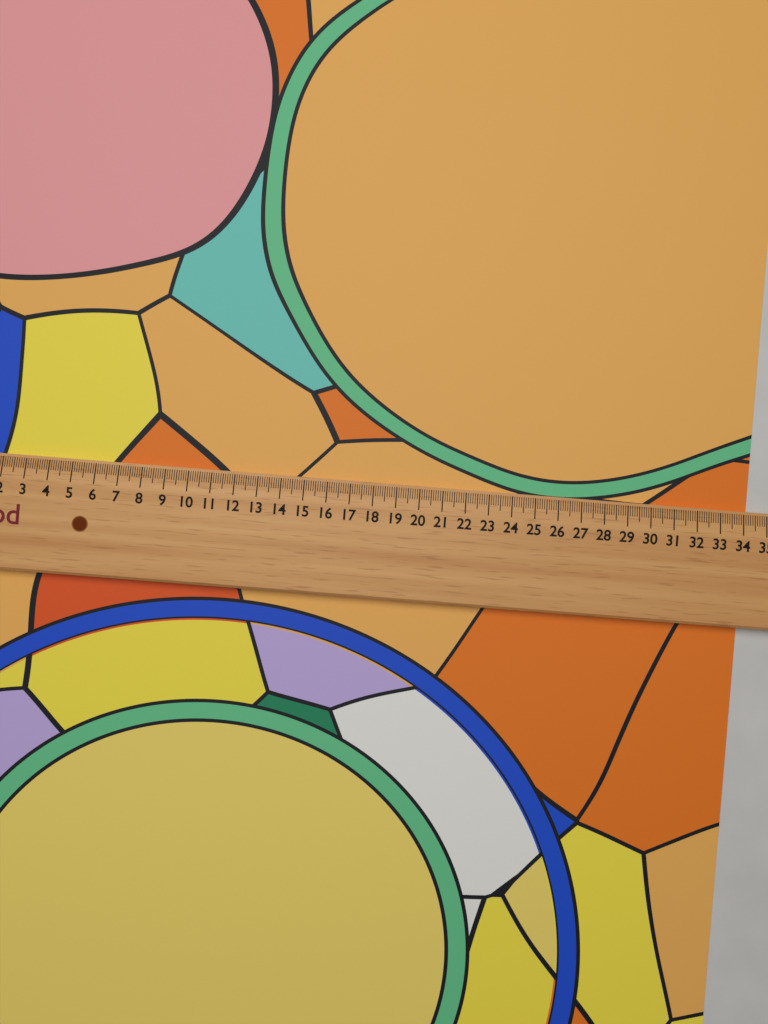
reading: 34.2 (no unit)
